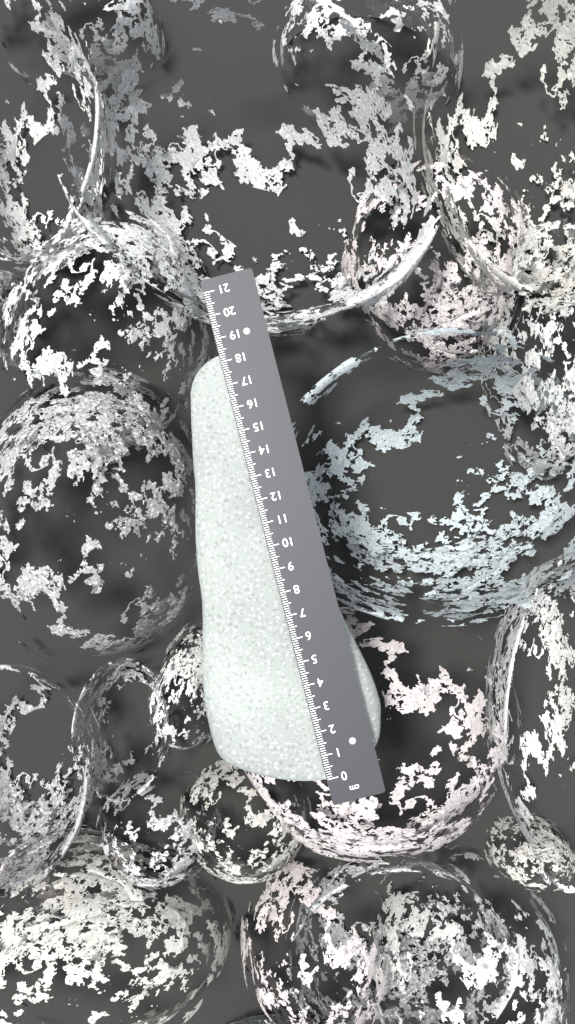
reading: 18.3 cm
